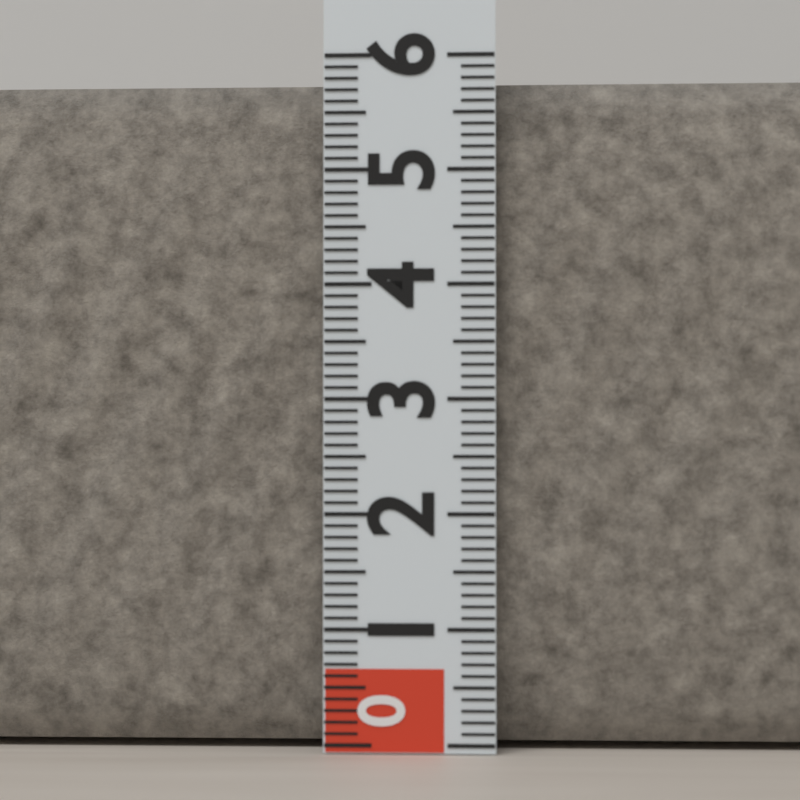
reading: 5.8 (no unit)
